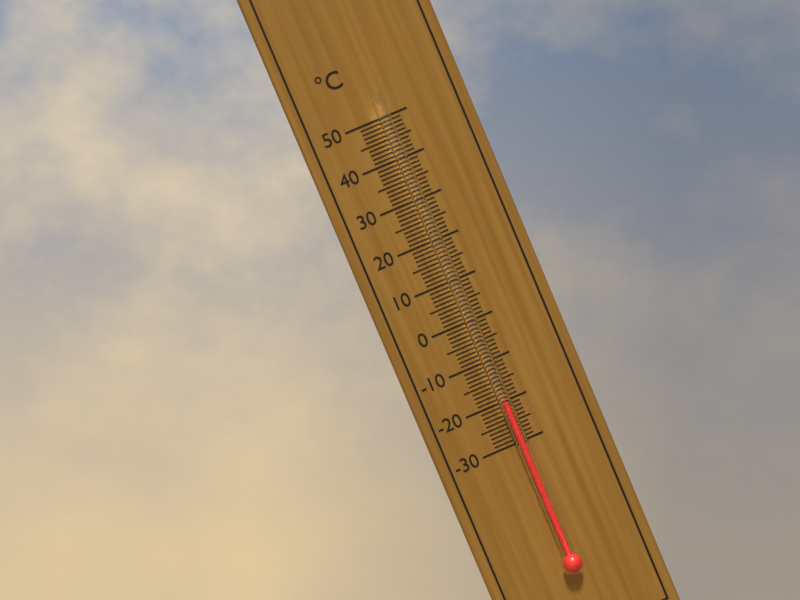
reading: -20 °C
